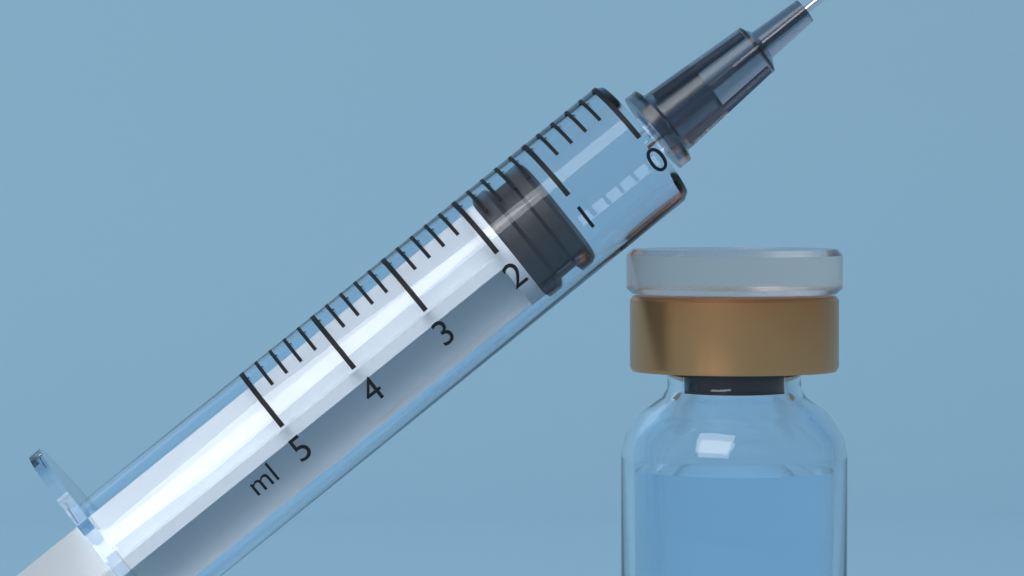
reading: 1.2 ml
